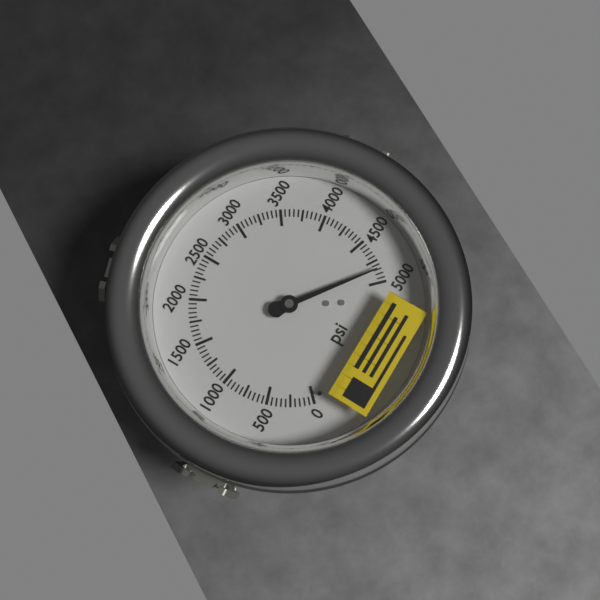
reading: 4850 psi
